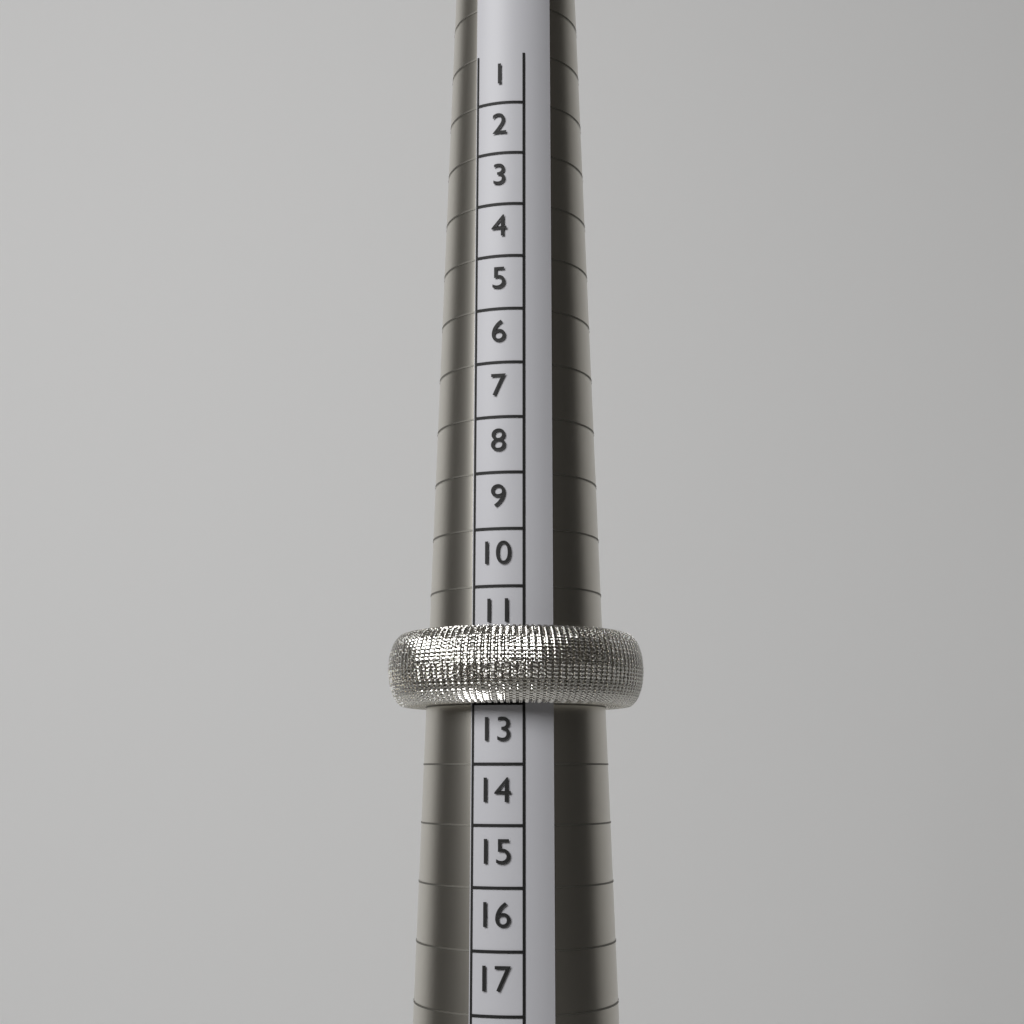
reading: 12 (no unit)
